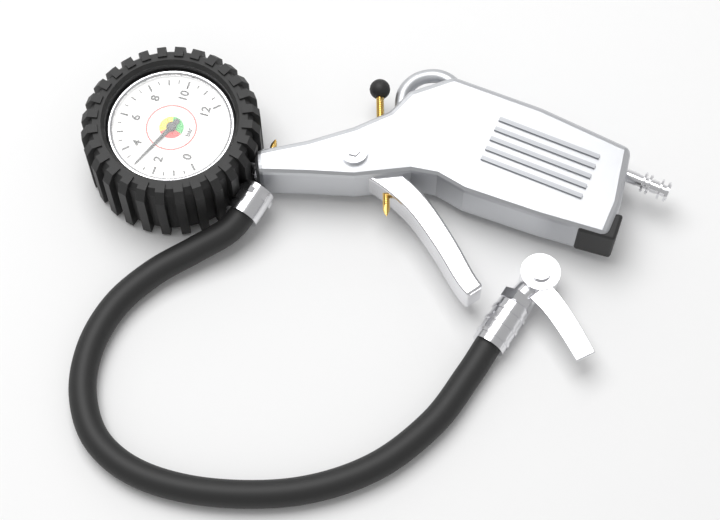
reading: 3.0 bar
